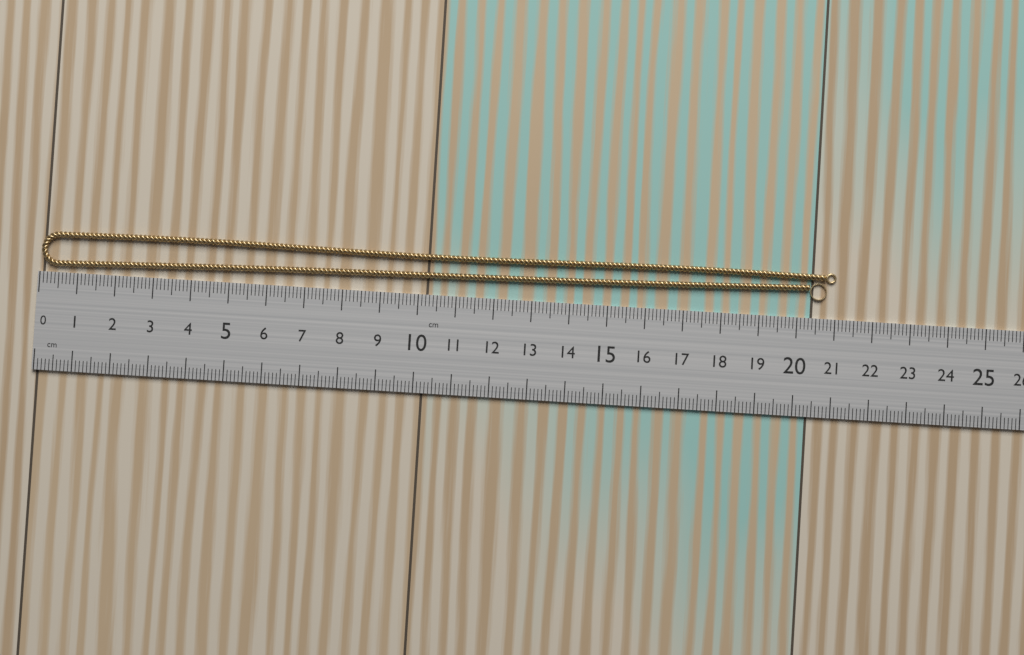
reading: 21.0 cm
